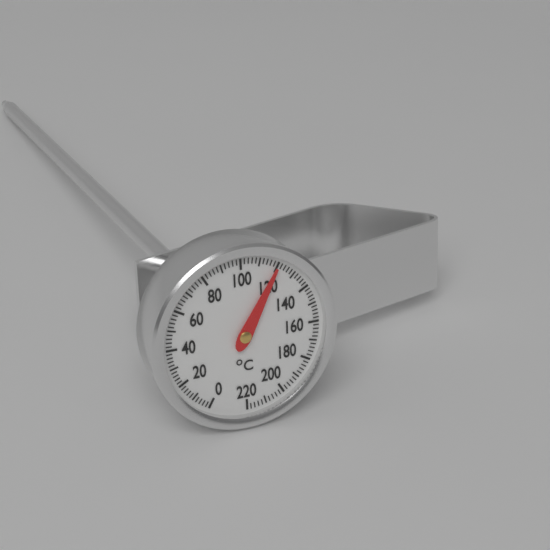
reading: 120 °C
